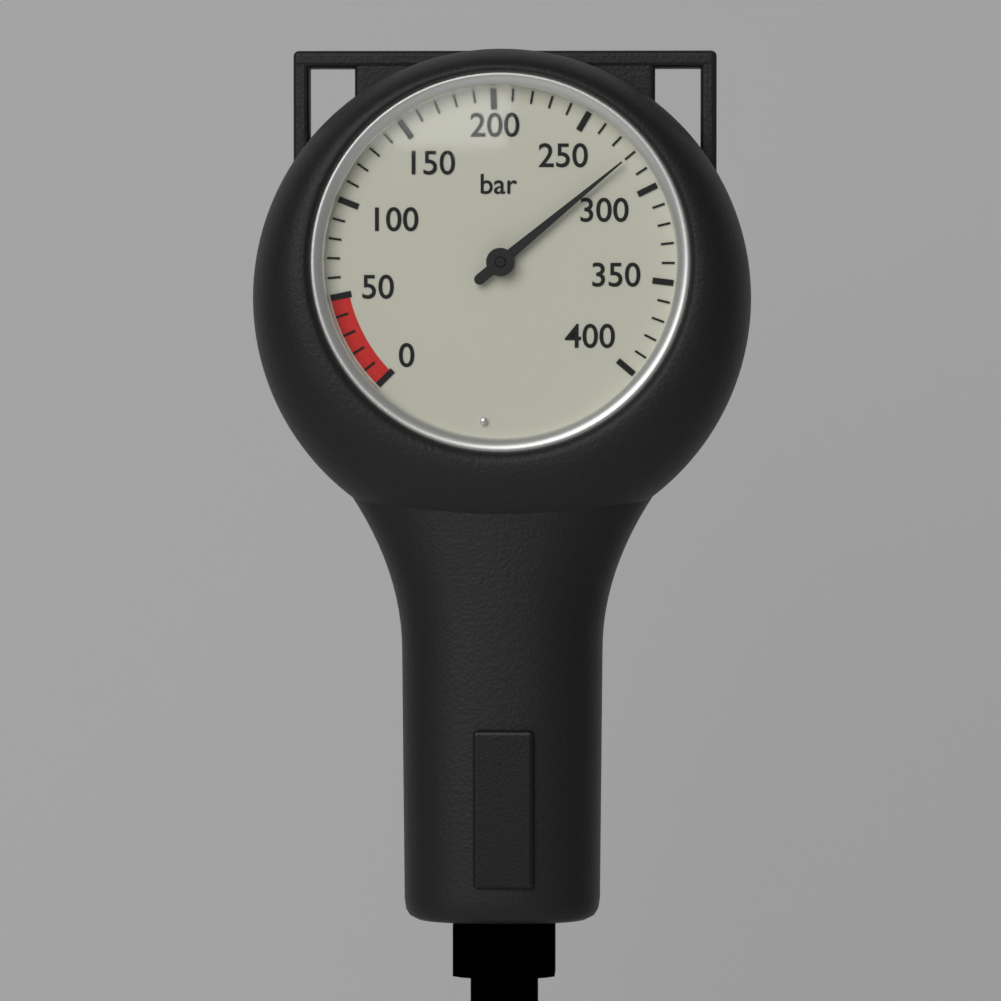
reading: 280 bar
